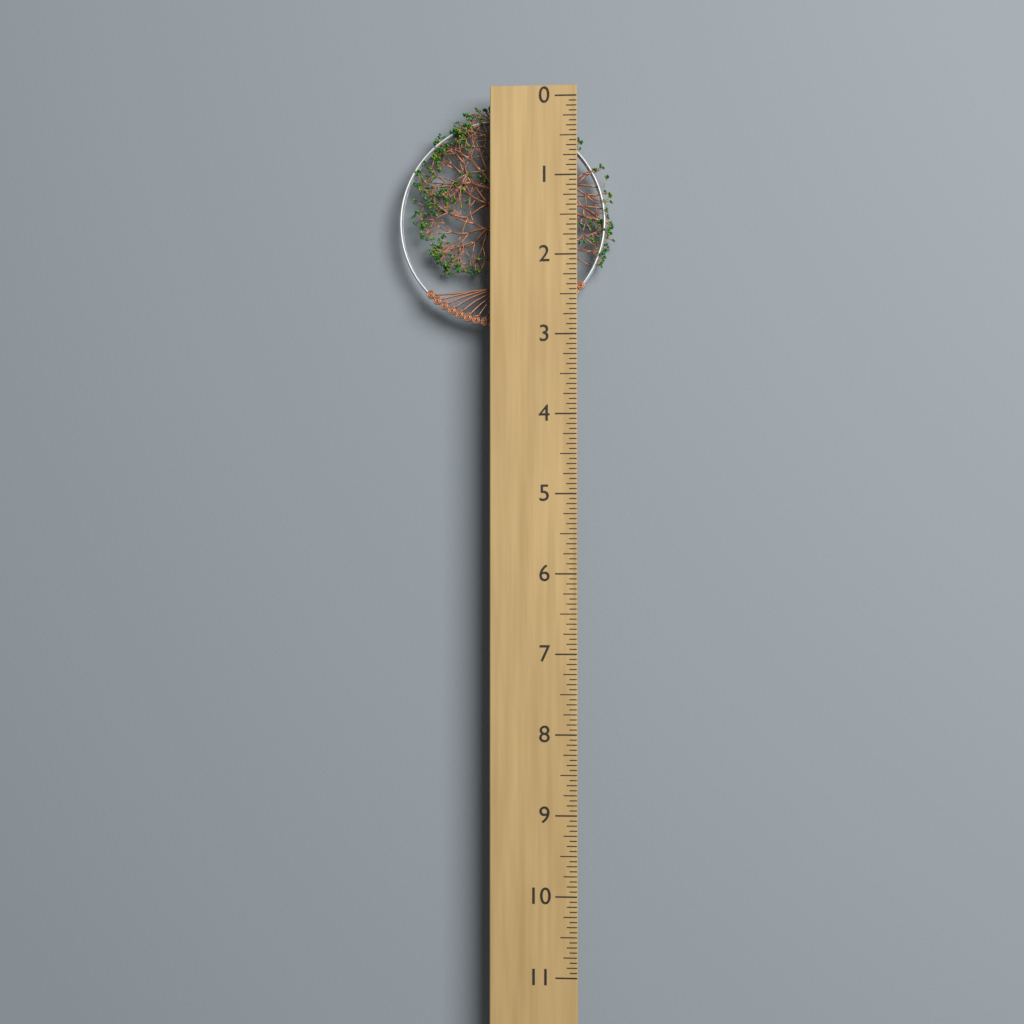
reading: 2.8750 (no unit)
